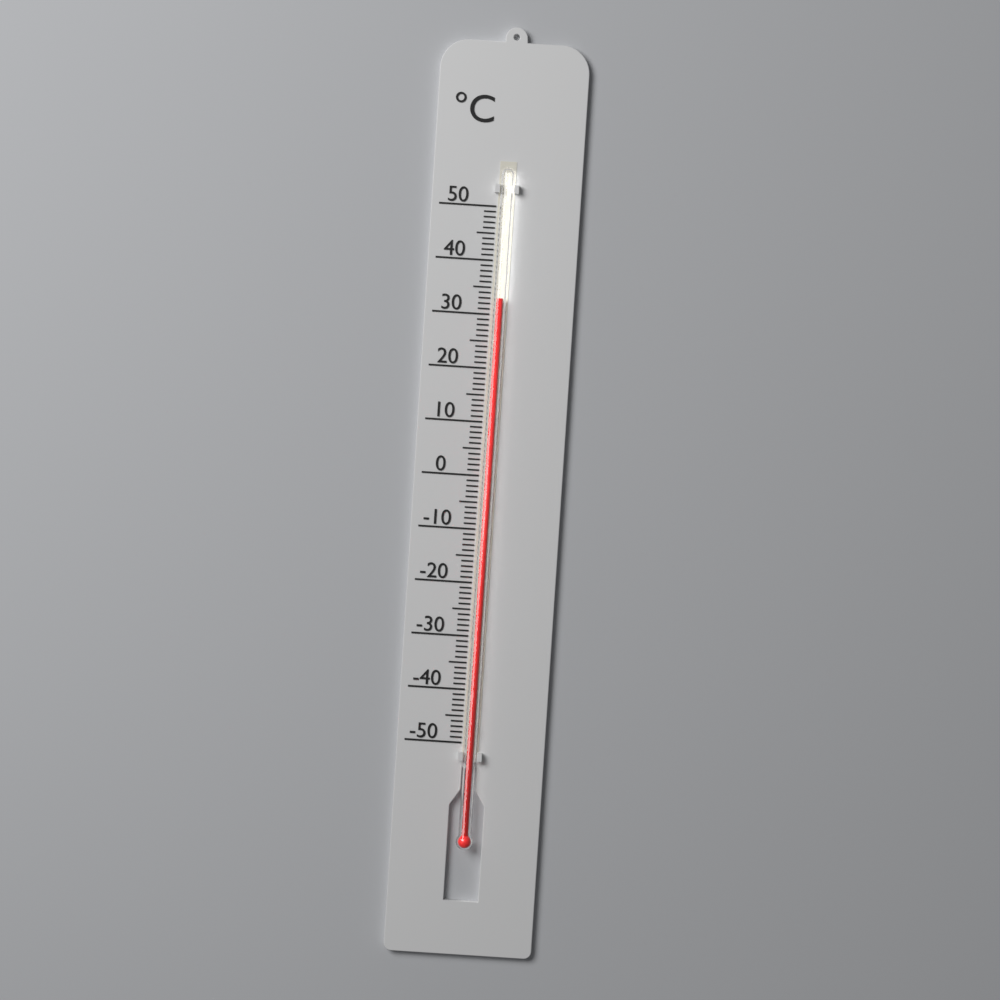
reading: 33 °C
